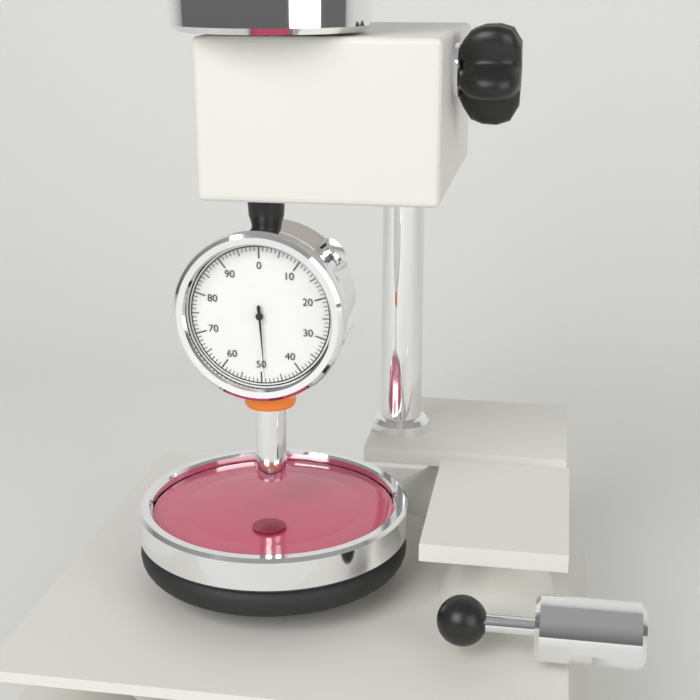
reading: 49 (no unit)
